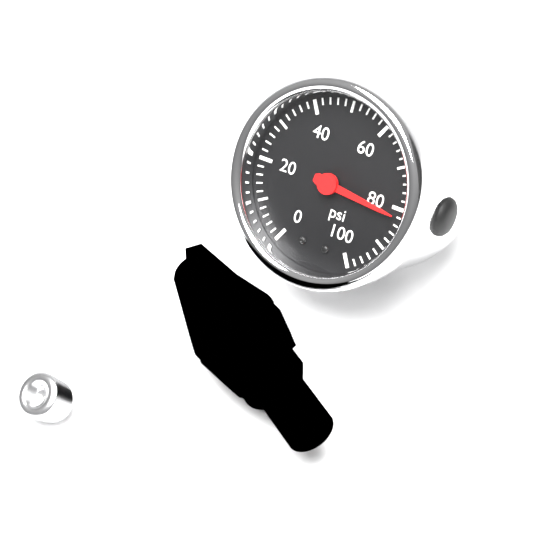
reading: 82 psi
